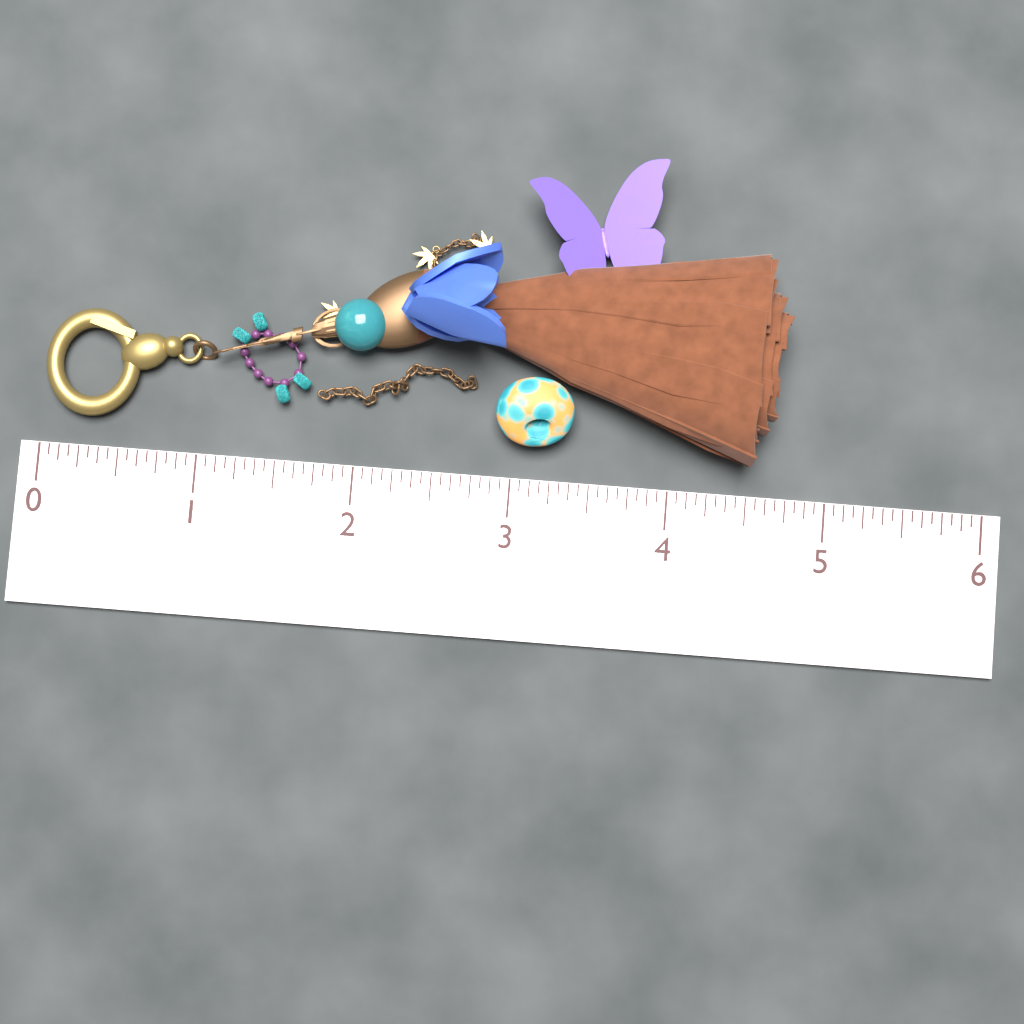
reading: 4.6875 (no unit)
